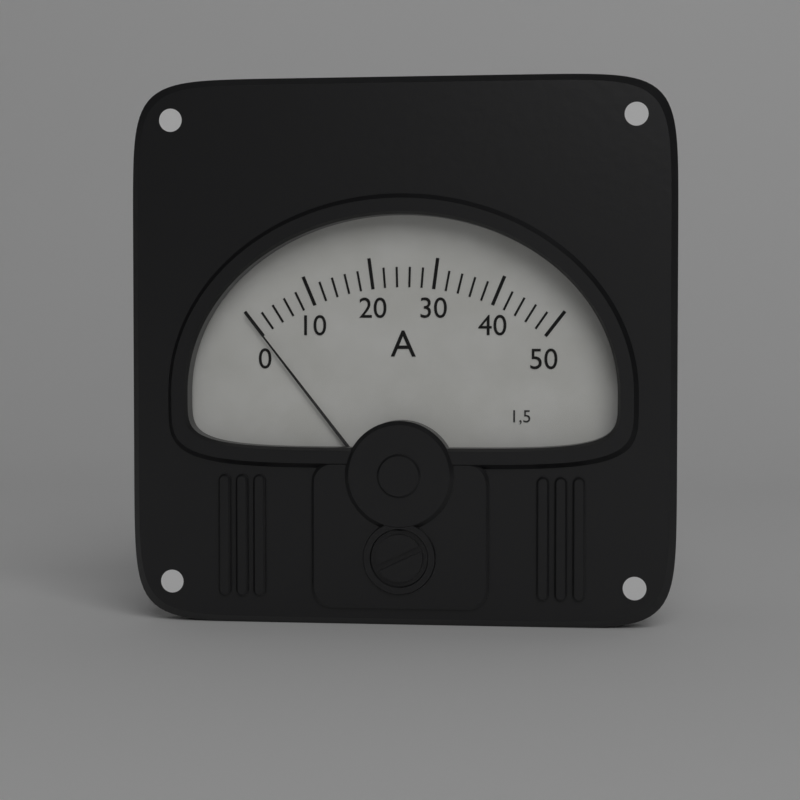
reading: 0 A
